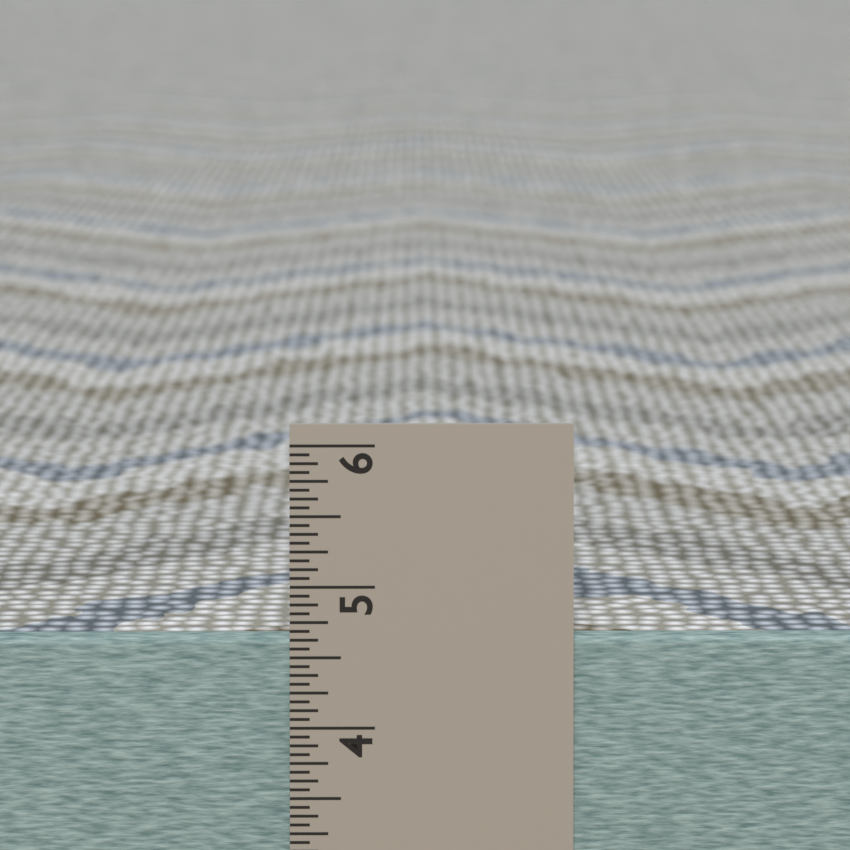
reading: 4.6250 in
